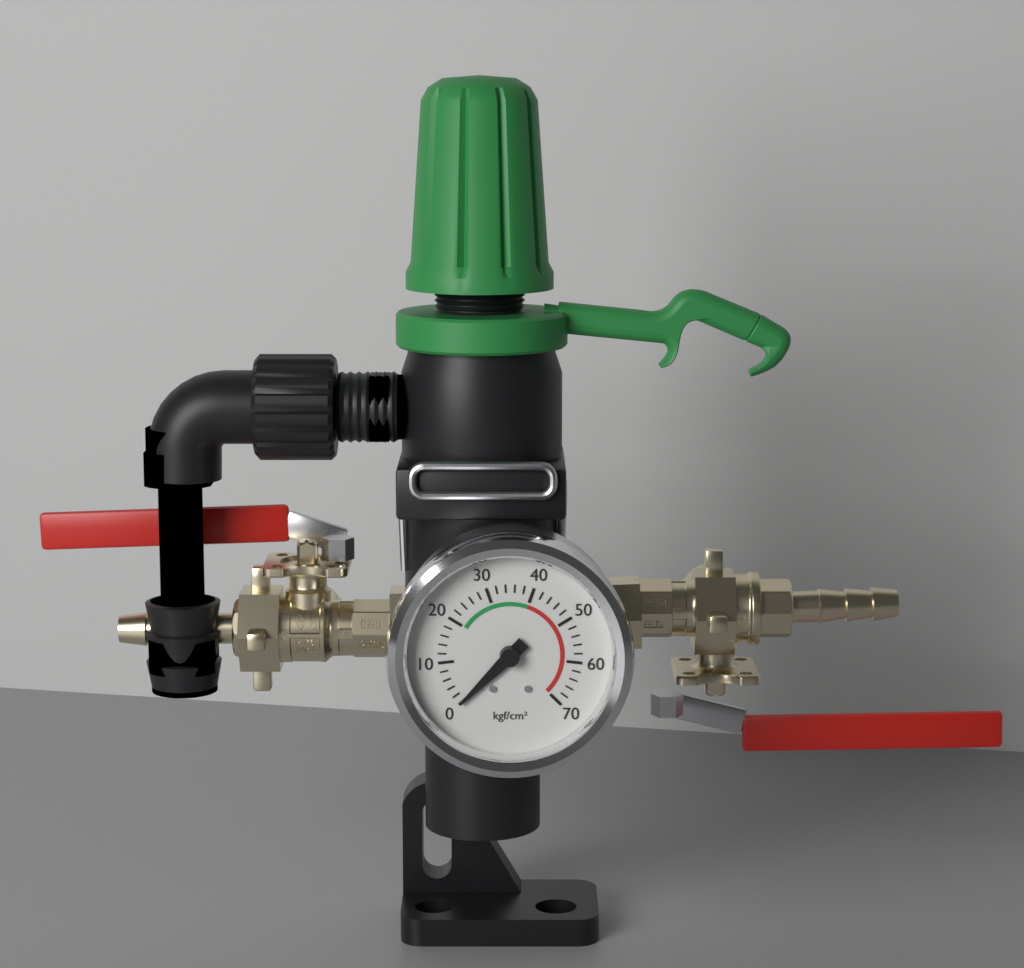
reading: 0 kgf/cm²
